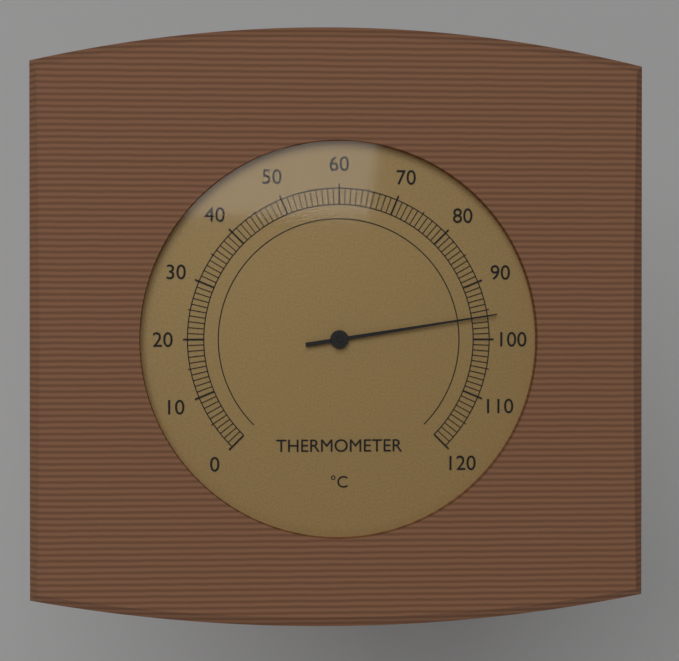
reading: 96 °C
